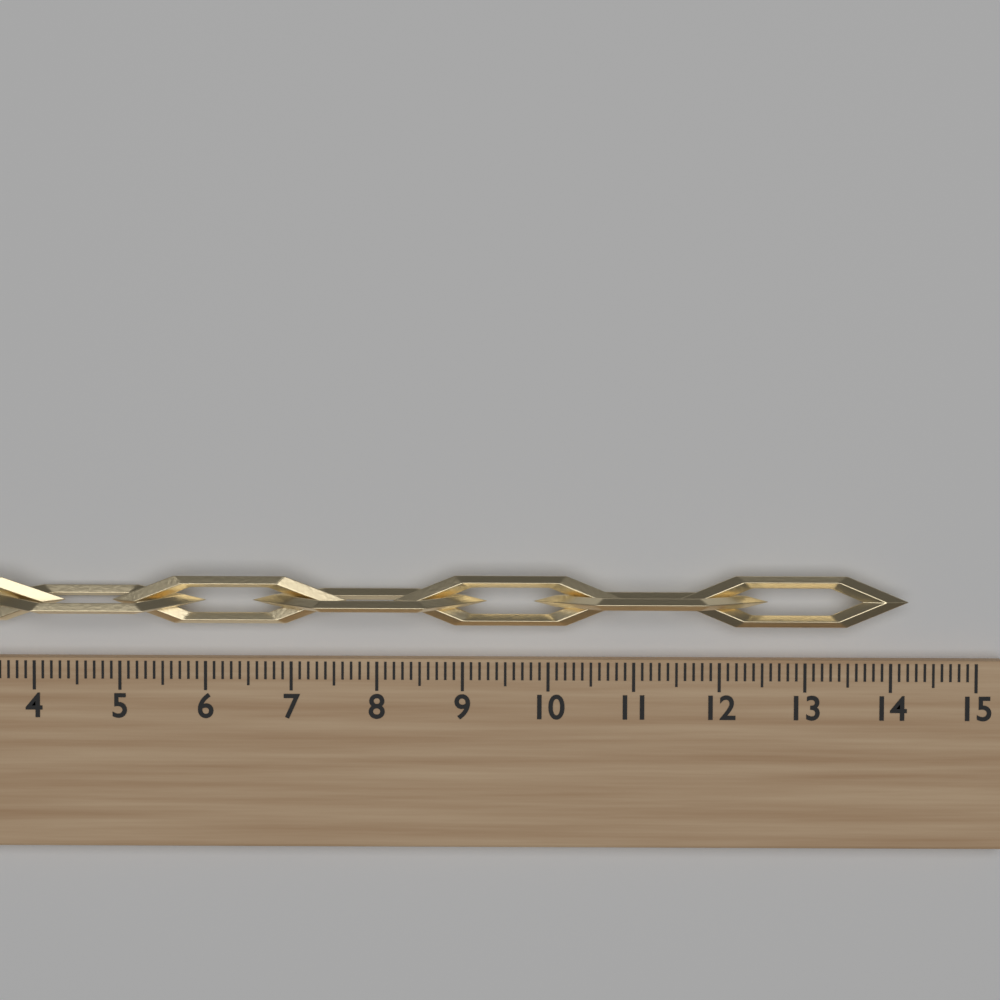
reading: 14.2 (no unit)
